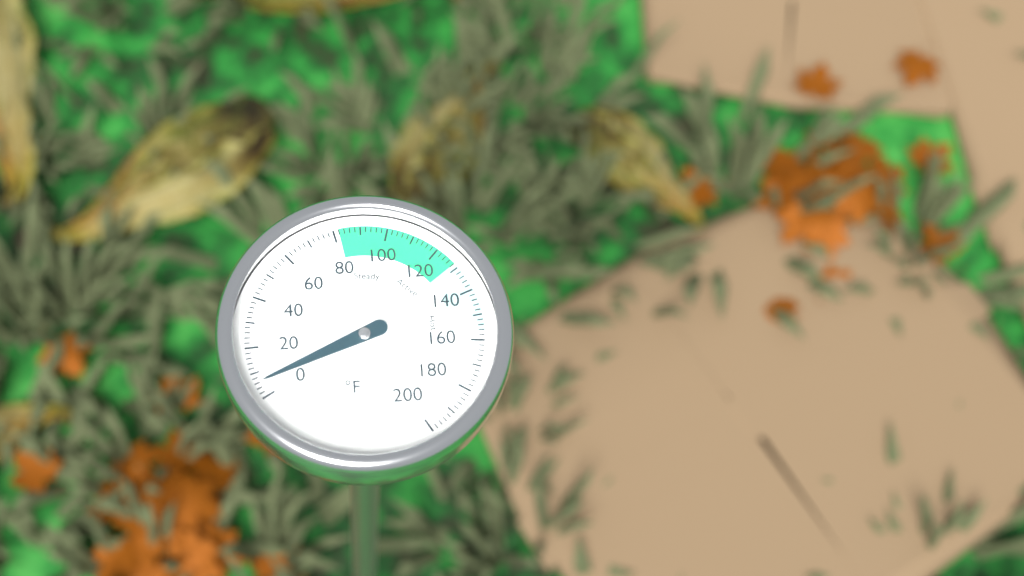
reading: 6 °F
